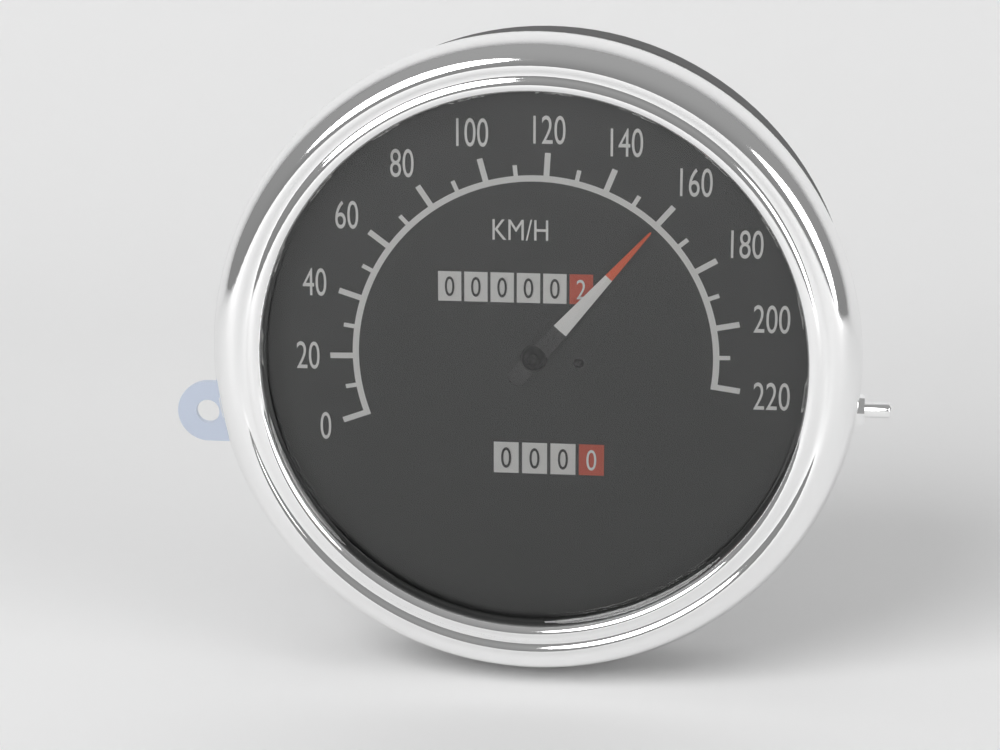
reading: 160 km/h
